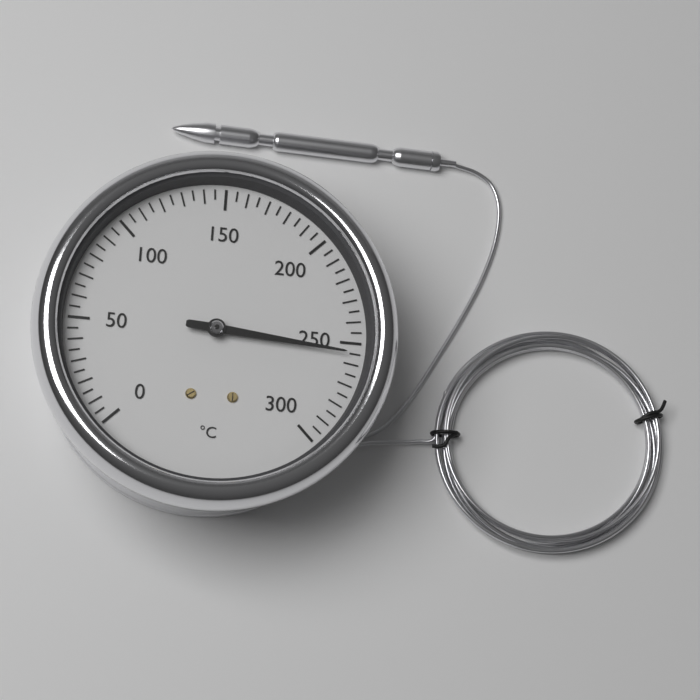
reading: 255 °C
